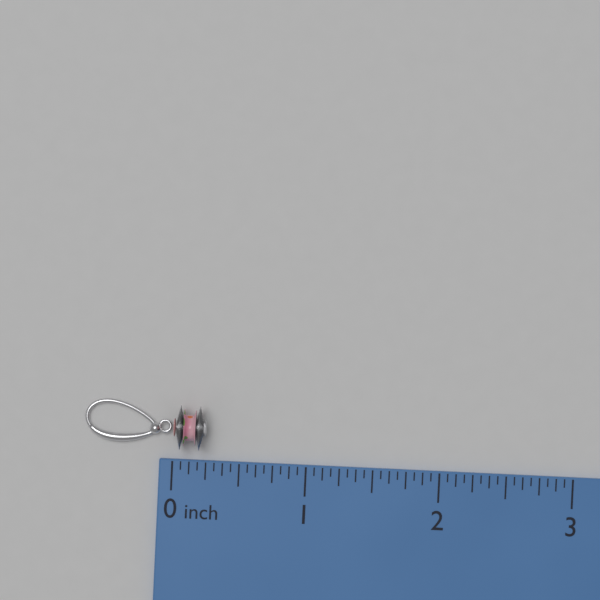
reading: 0.2500 inch
